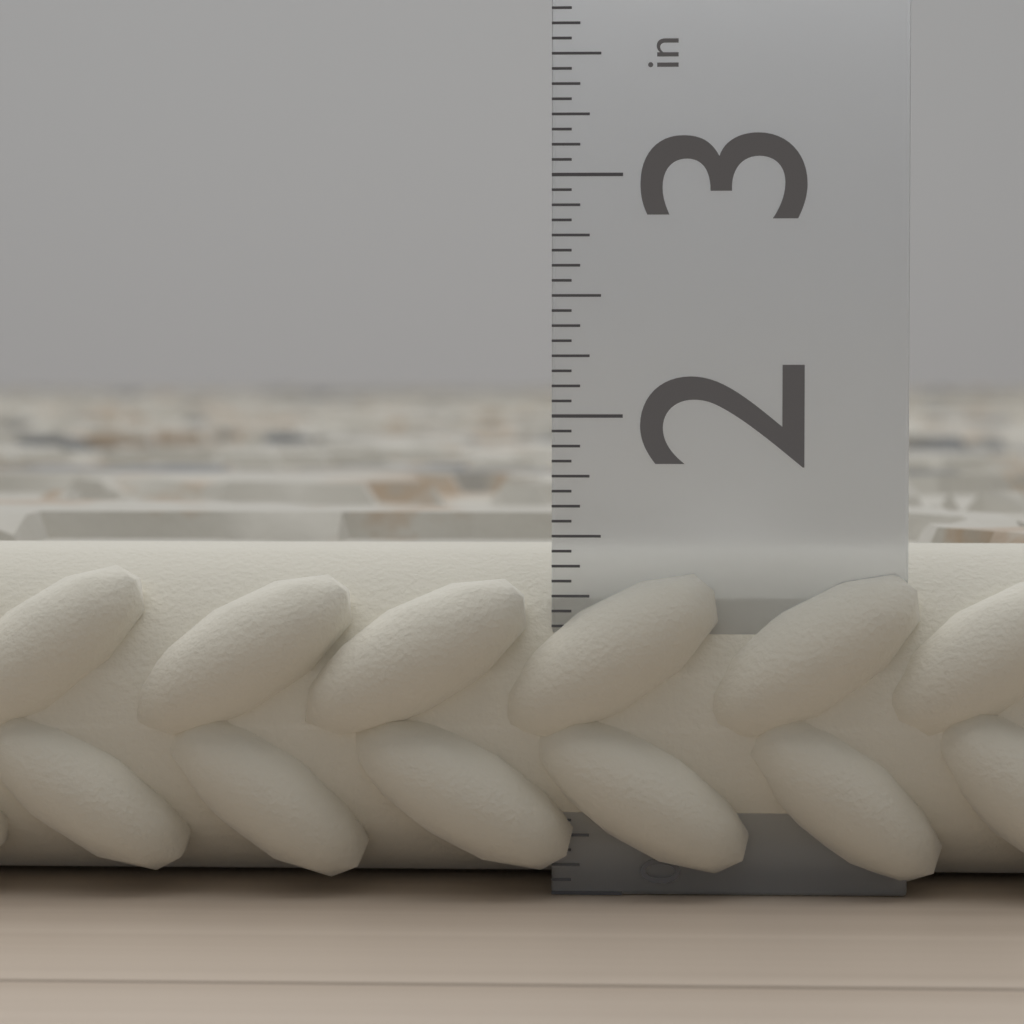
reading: 1.4375 in
